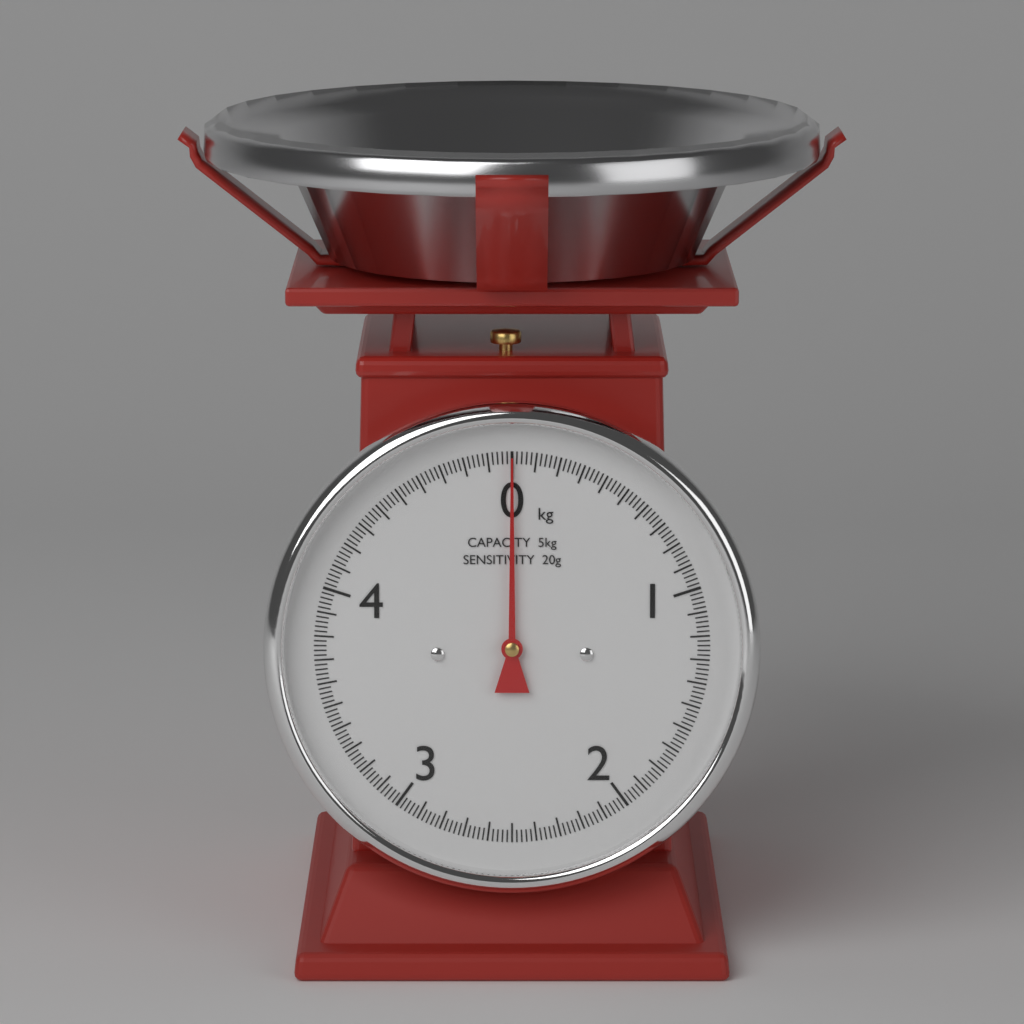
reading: 0.00 kg
